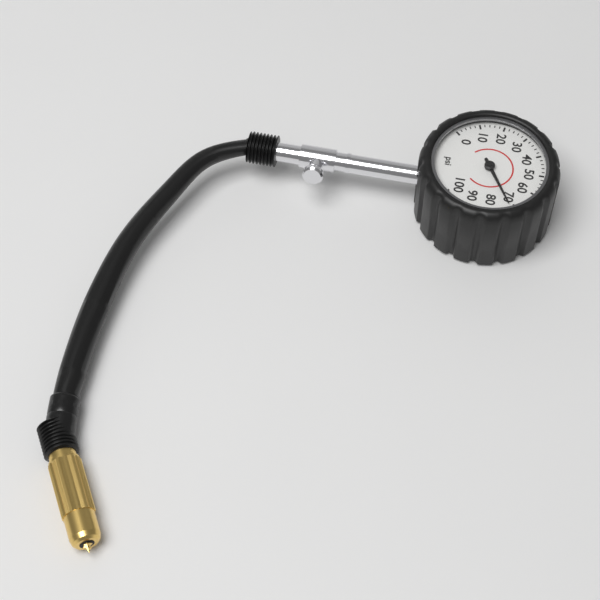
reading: 72 psi
